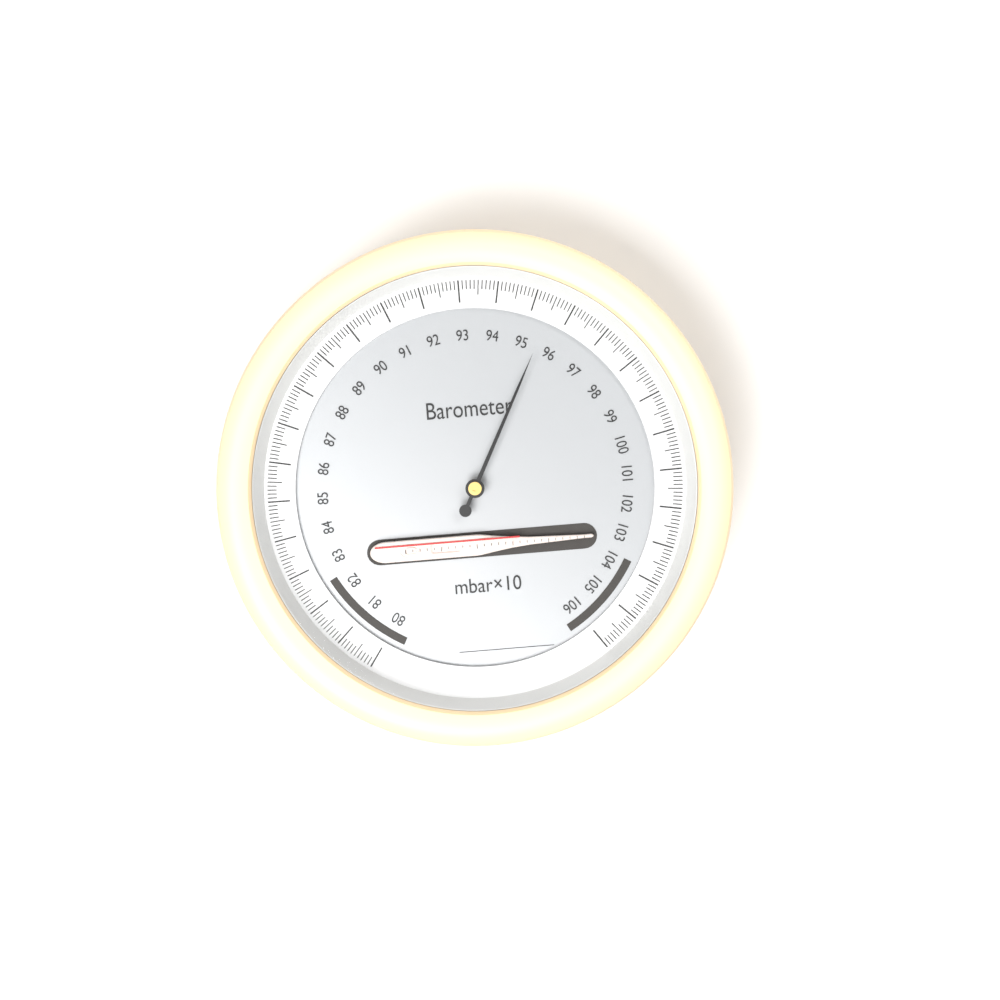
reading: 95.5 mbar×10
